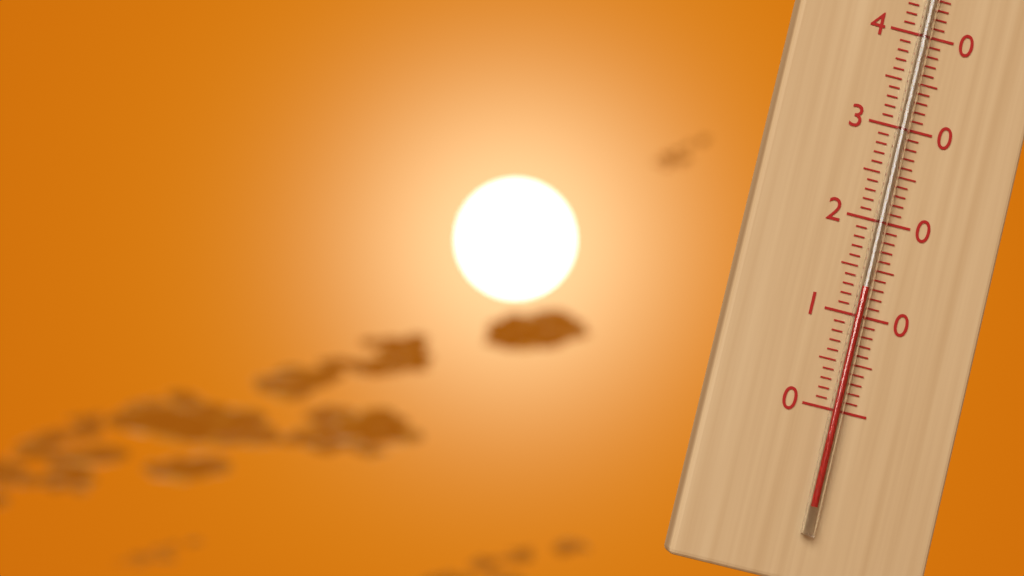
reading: 13 °C
